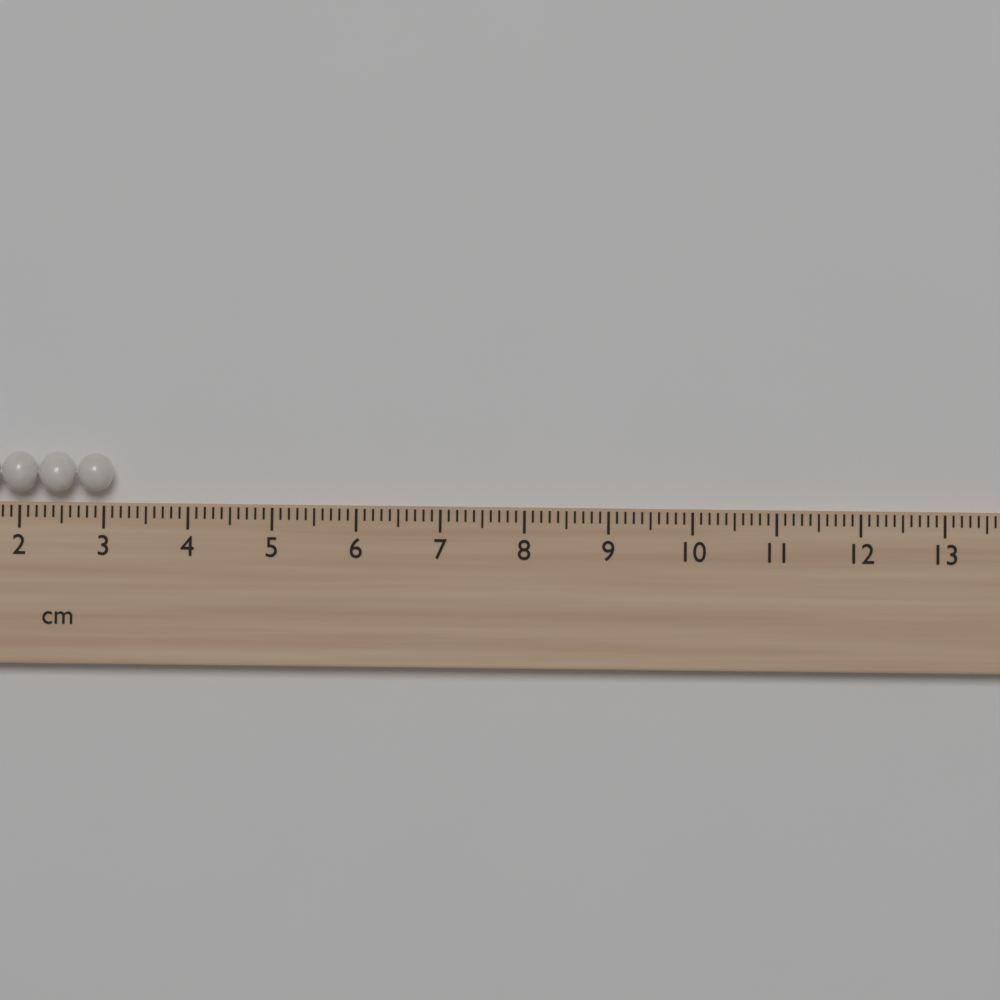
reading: 3.1 cm
